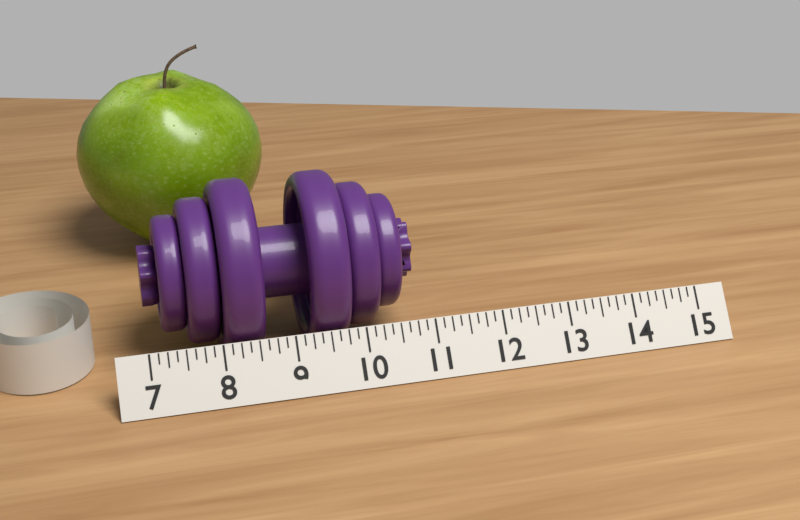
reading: 10.875 (no unit)
